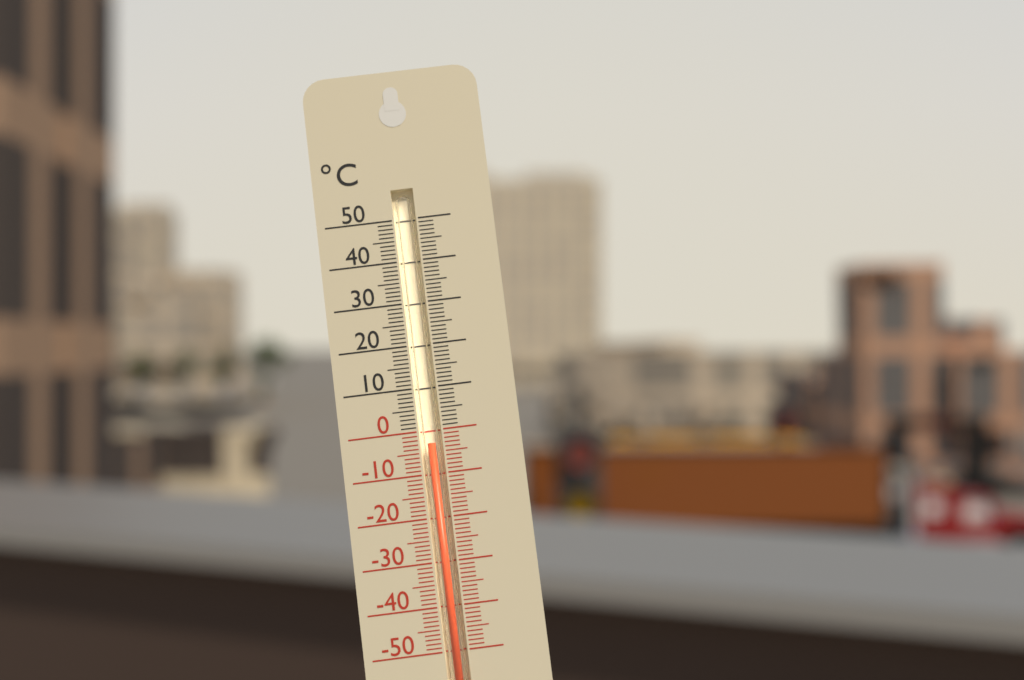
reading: -3 °C
